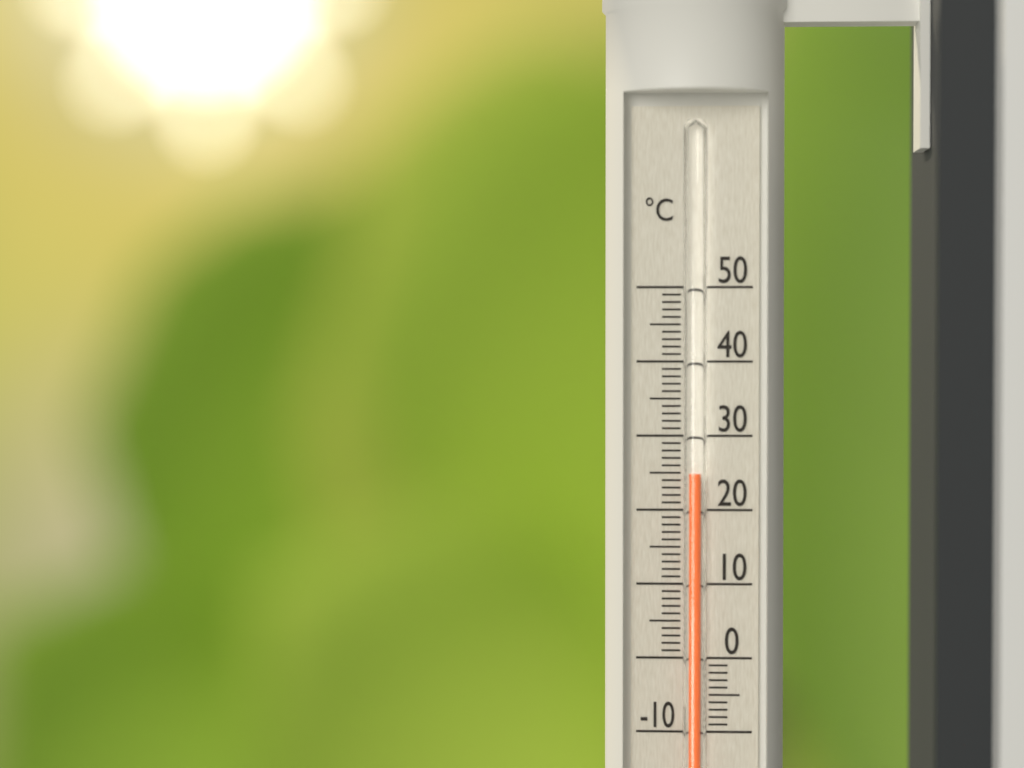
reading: 25 °C
